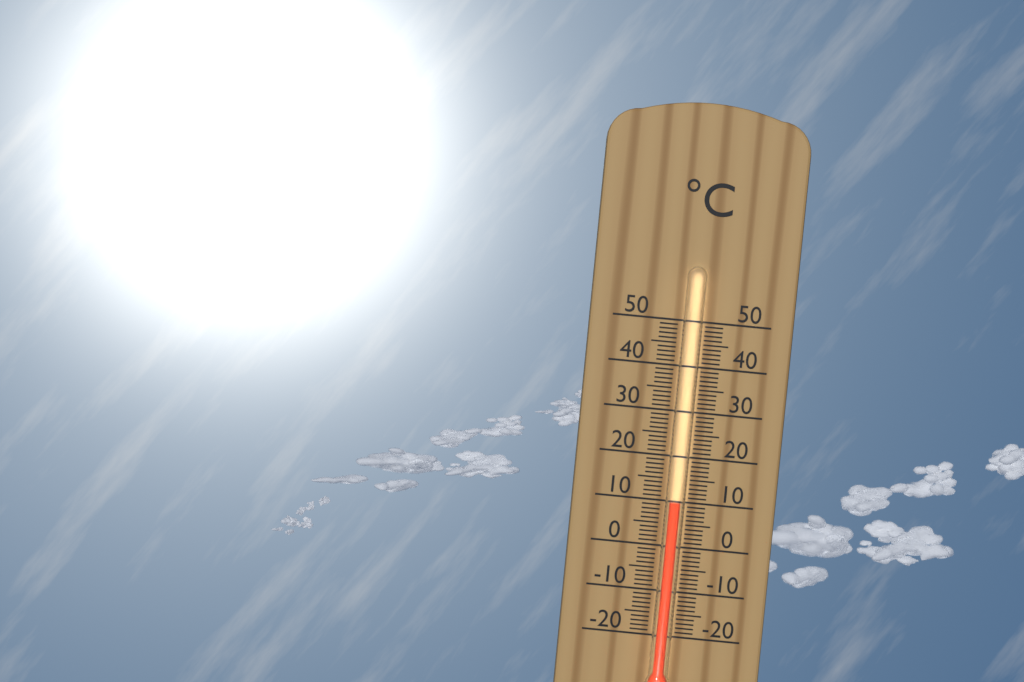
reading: 10 °C
